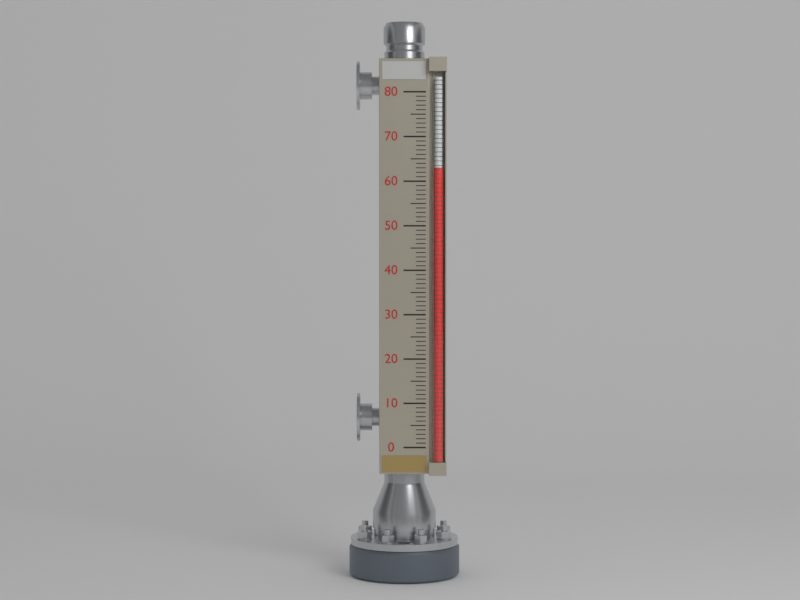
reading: 63 (no unit)
